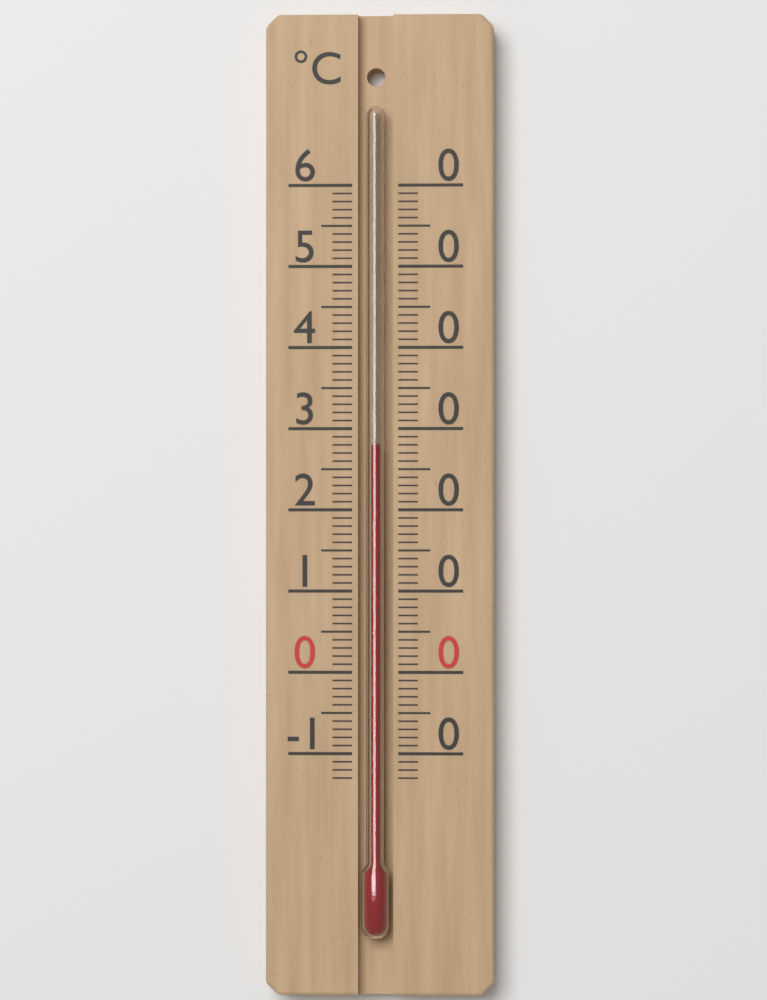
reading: 28 °C
